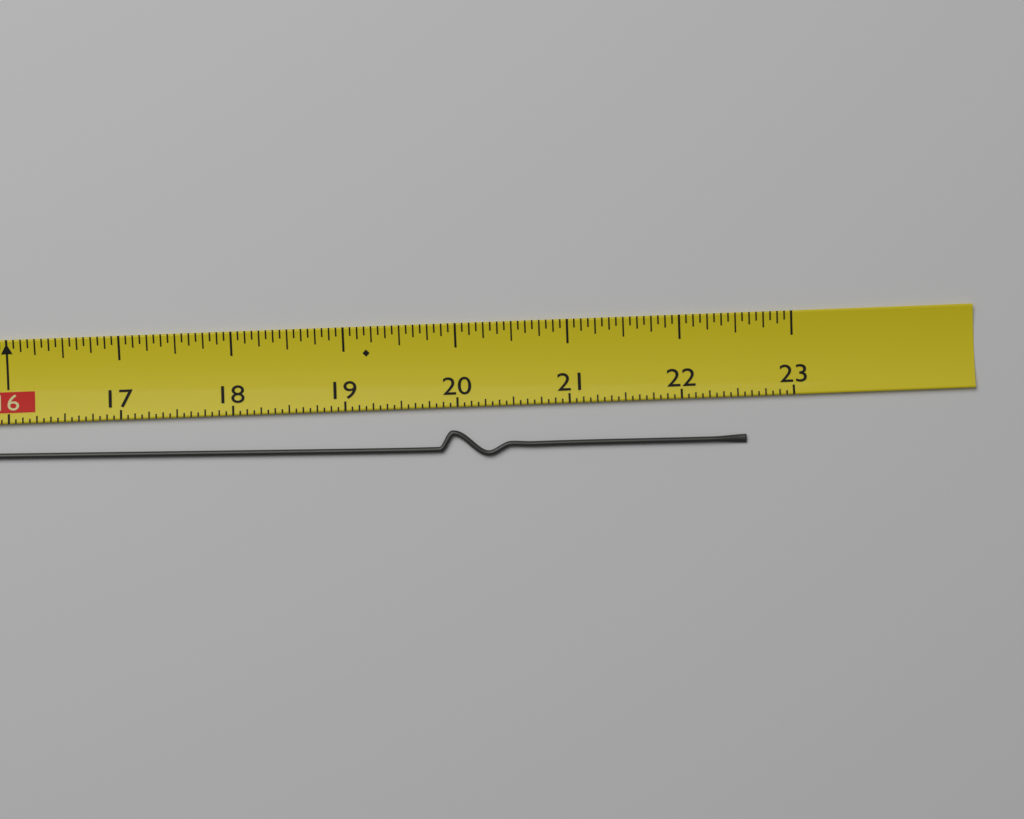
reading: 22.5625 (no unit)
